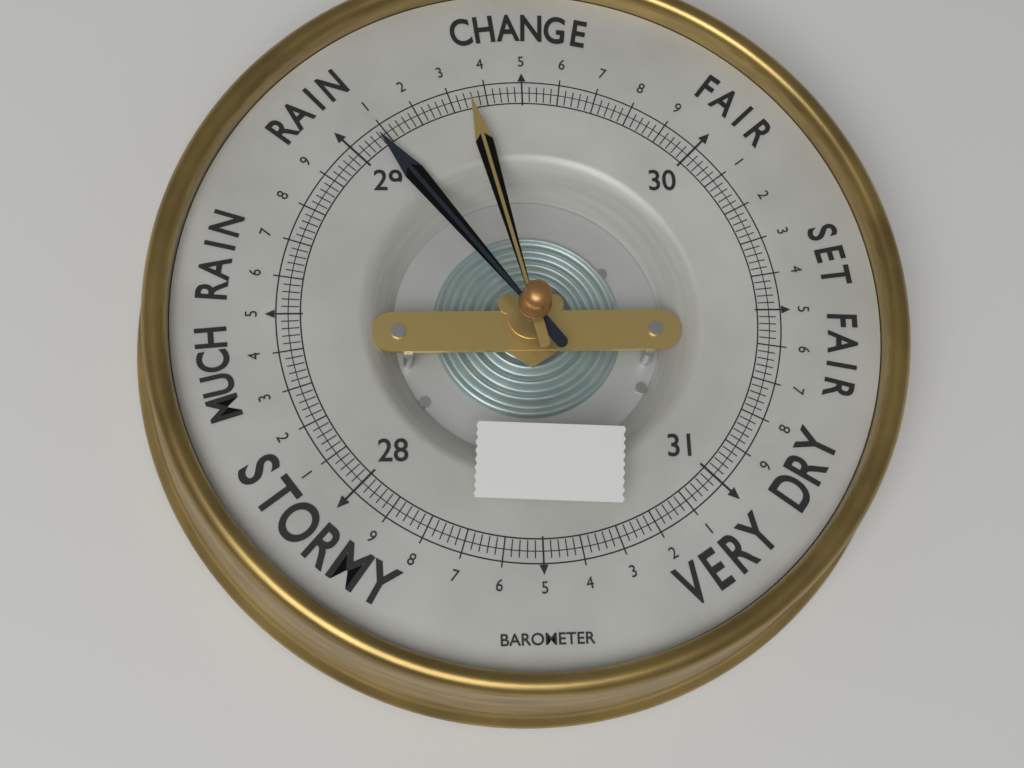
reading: 29.08 (no unit)
